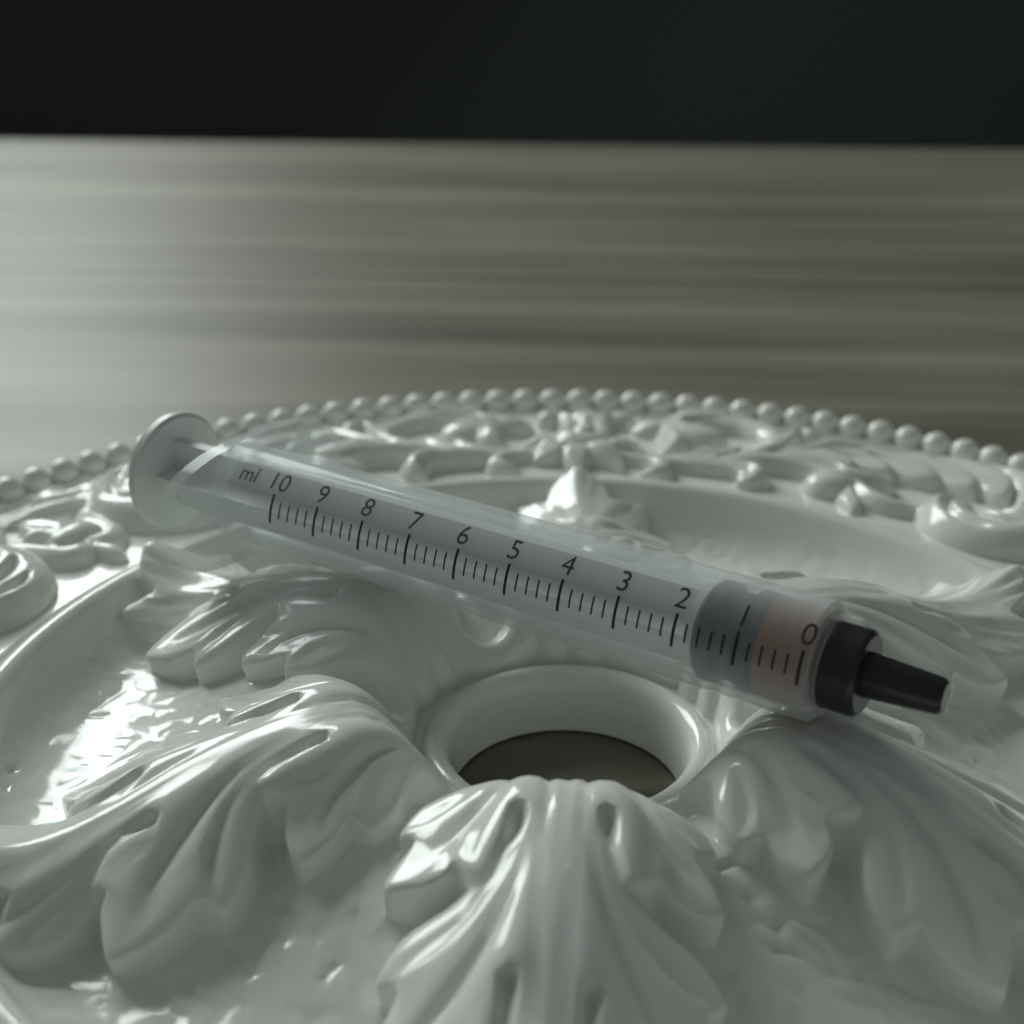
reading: 0.8 ml
